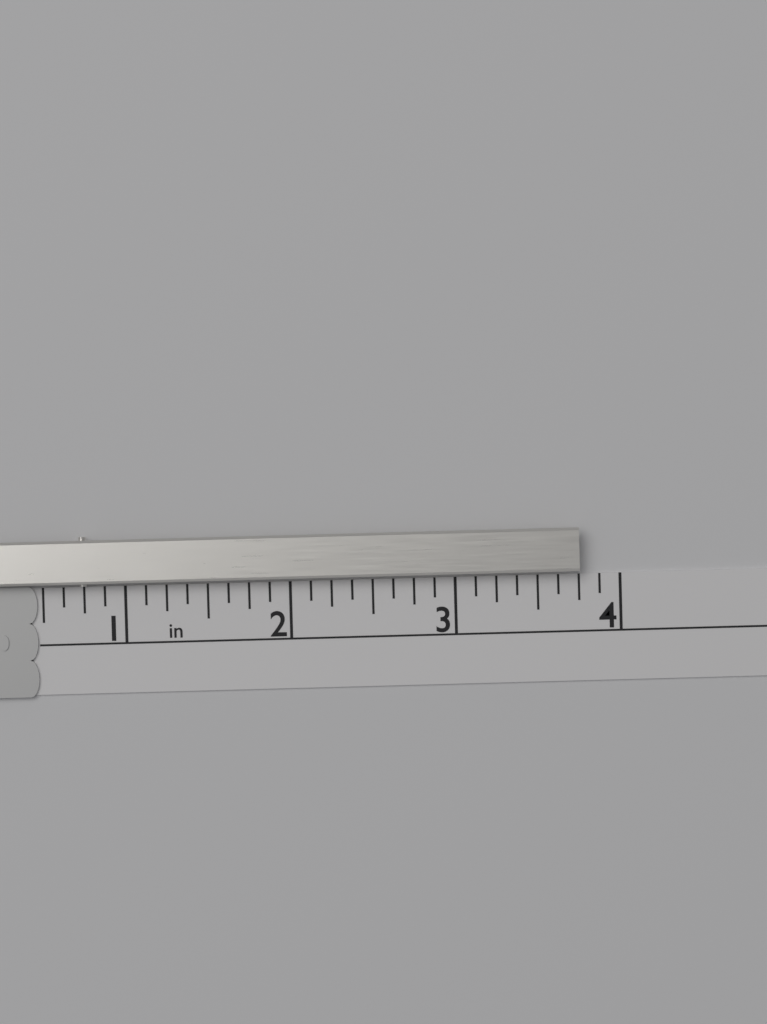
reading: 3.750 in
